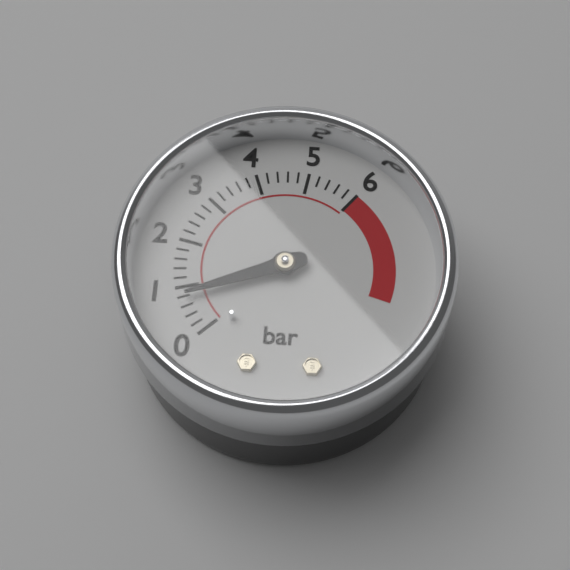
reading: 0.8 bar
